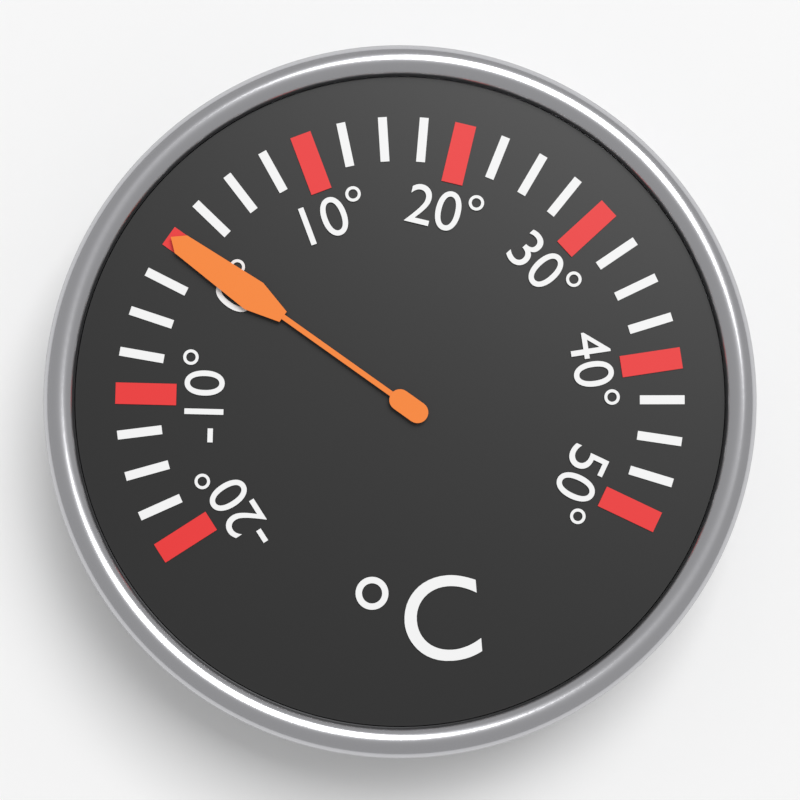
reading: 0.0 °C
